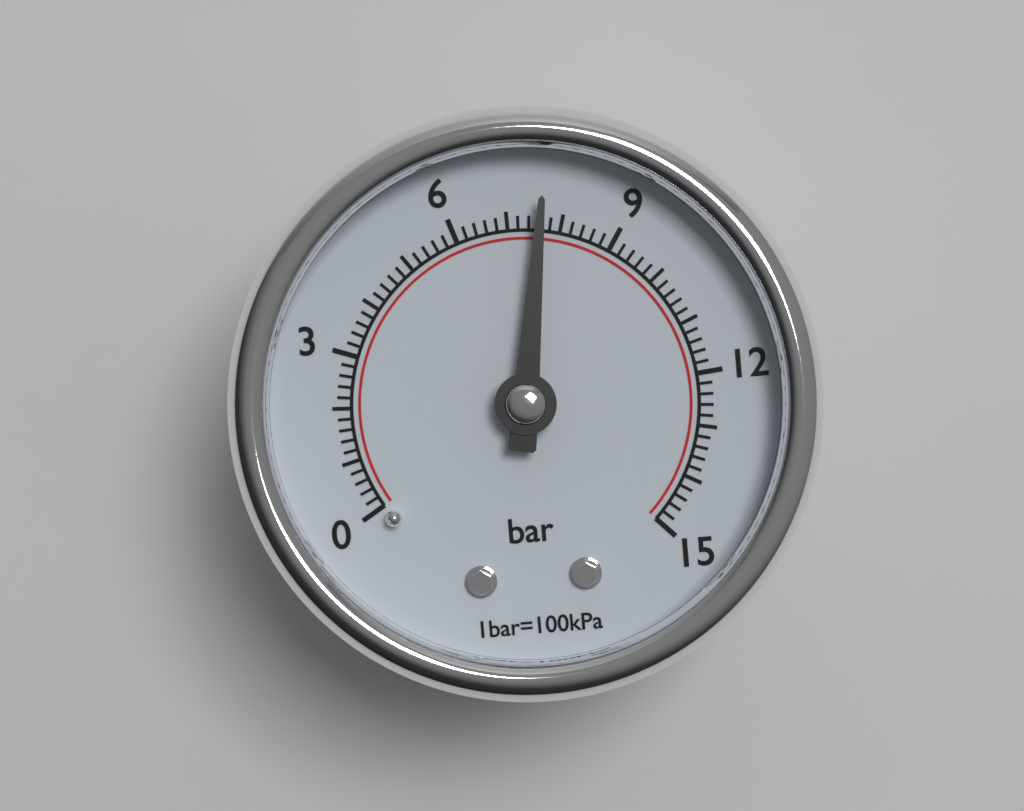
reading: 7.6 bar
